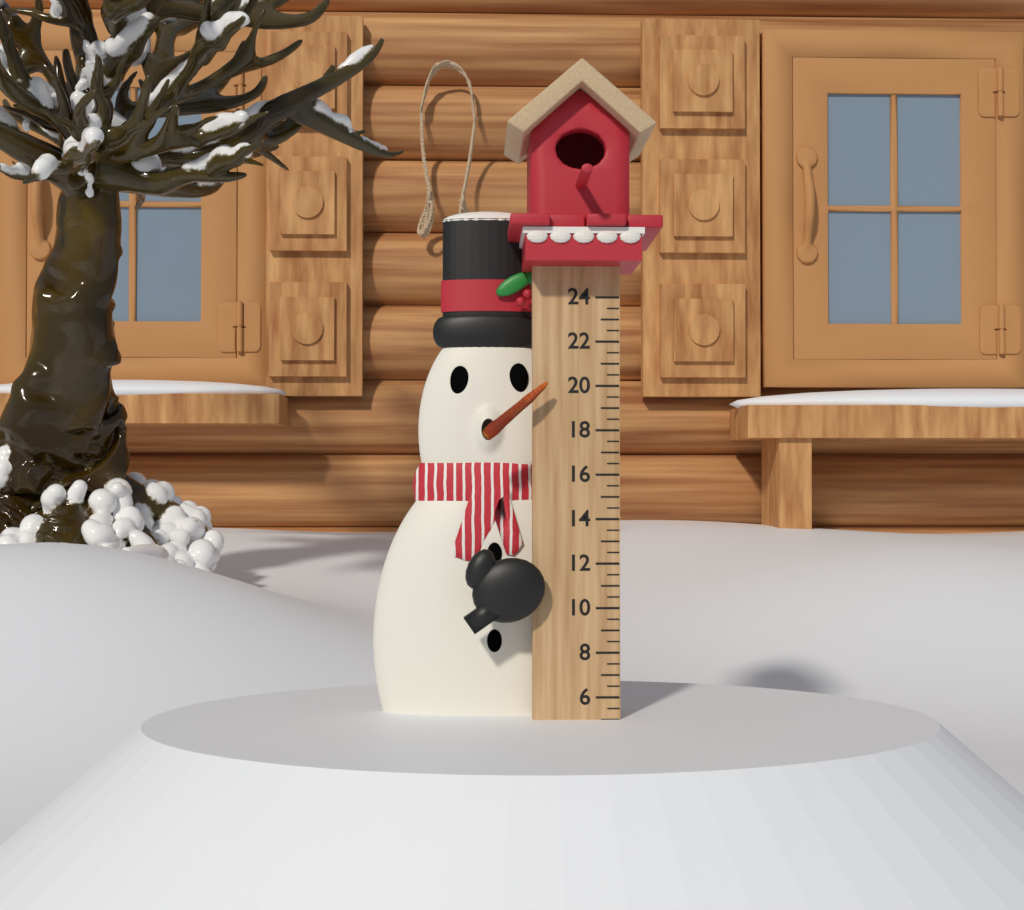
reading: 5.0 (no unit)
